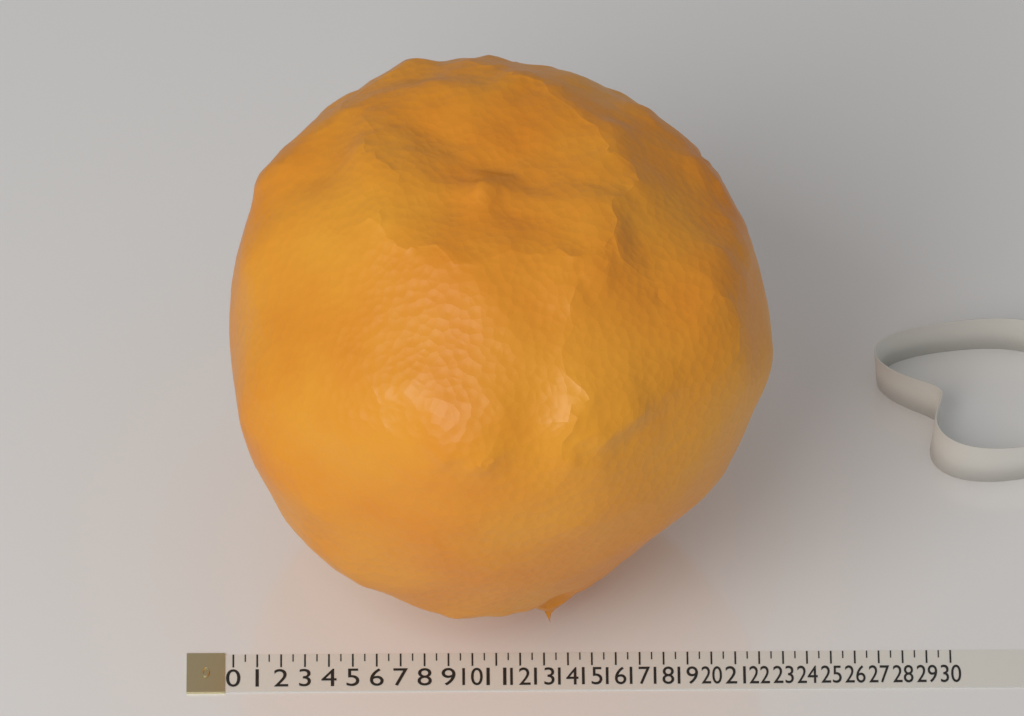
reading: 22.5 (no unit)
